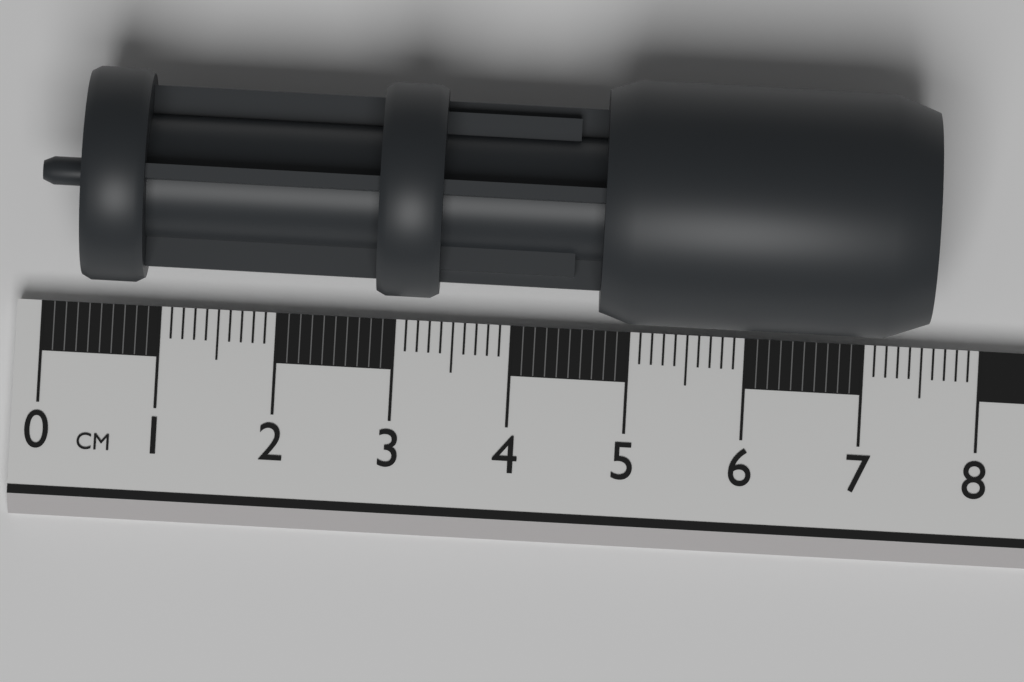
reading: 7.5 cm
